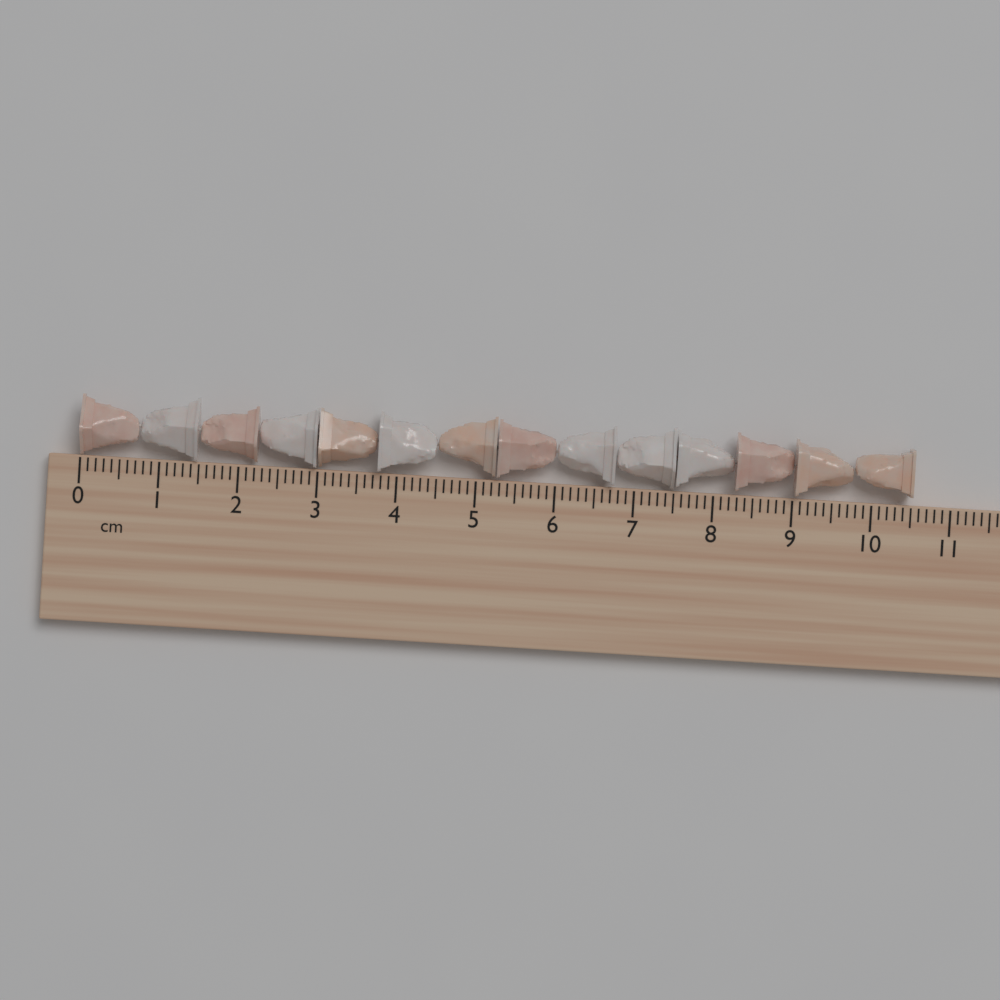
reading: 10.5 cm
